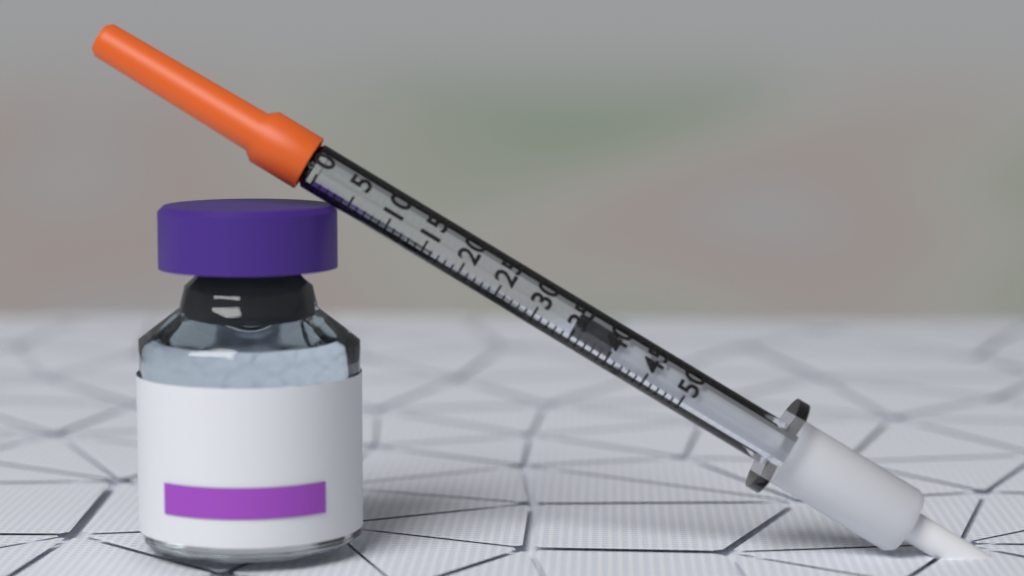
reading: 35 (no unit)
